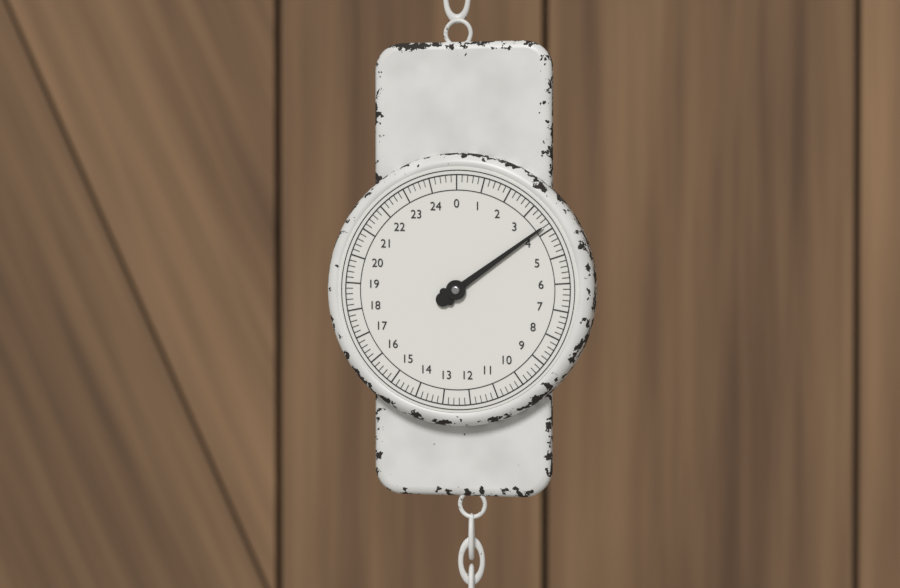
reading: 3.8 (no unit)
